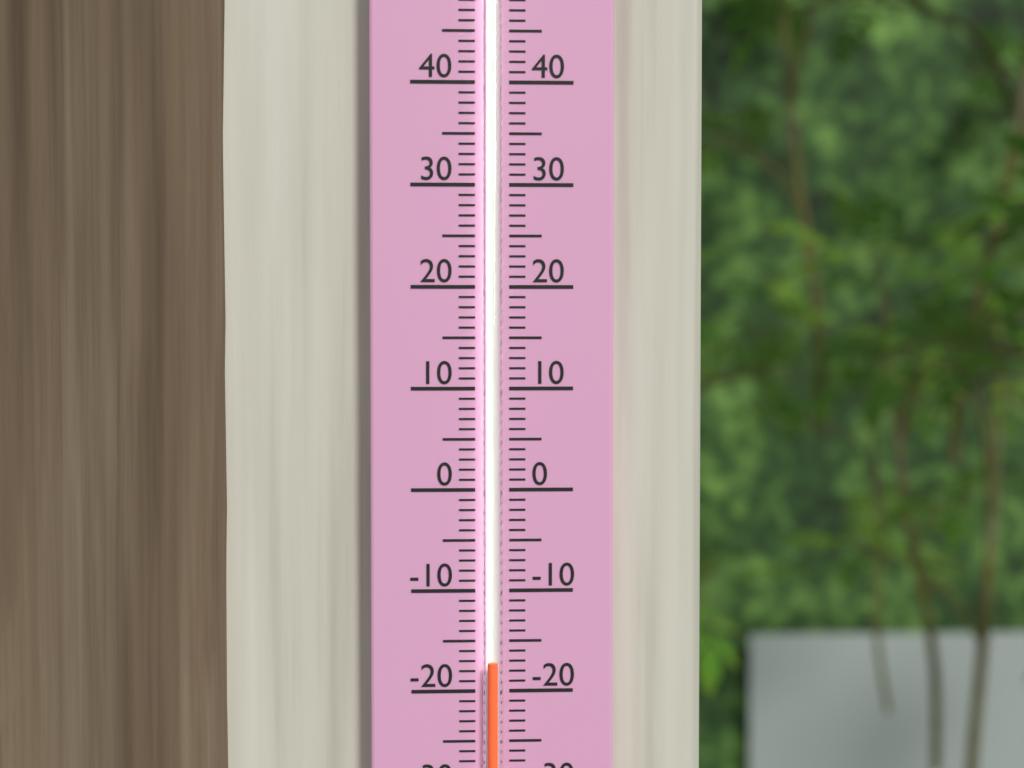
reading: -17 (no unit)
